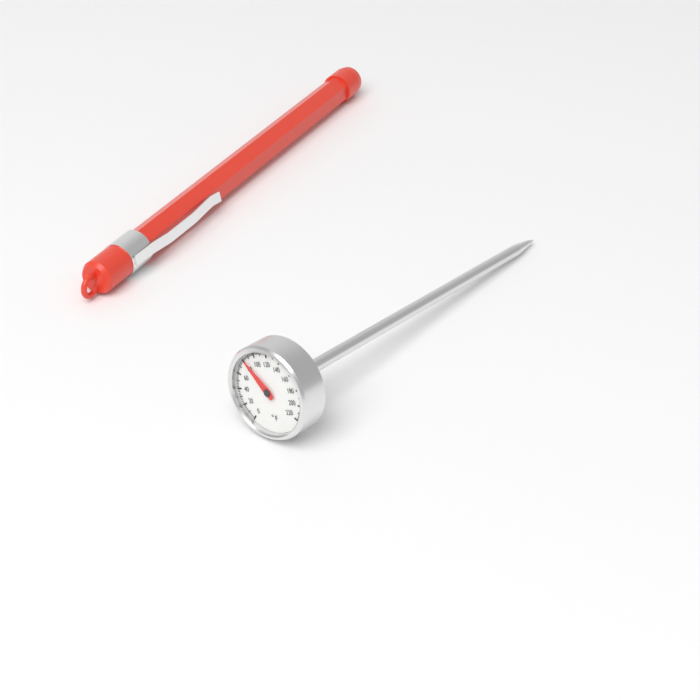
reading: 82 °F
